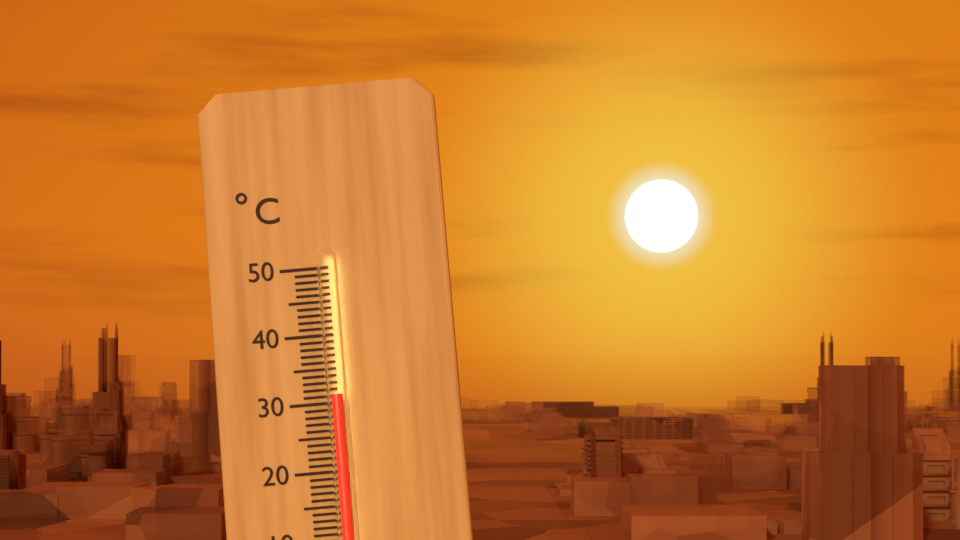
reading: 31 °C
